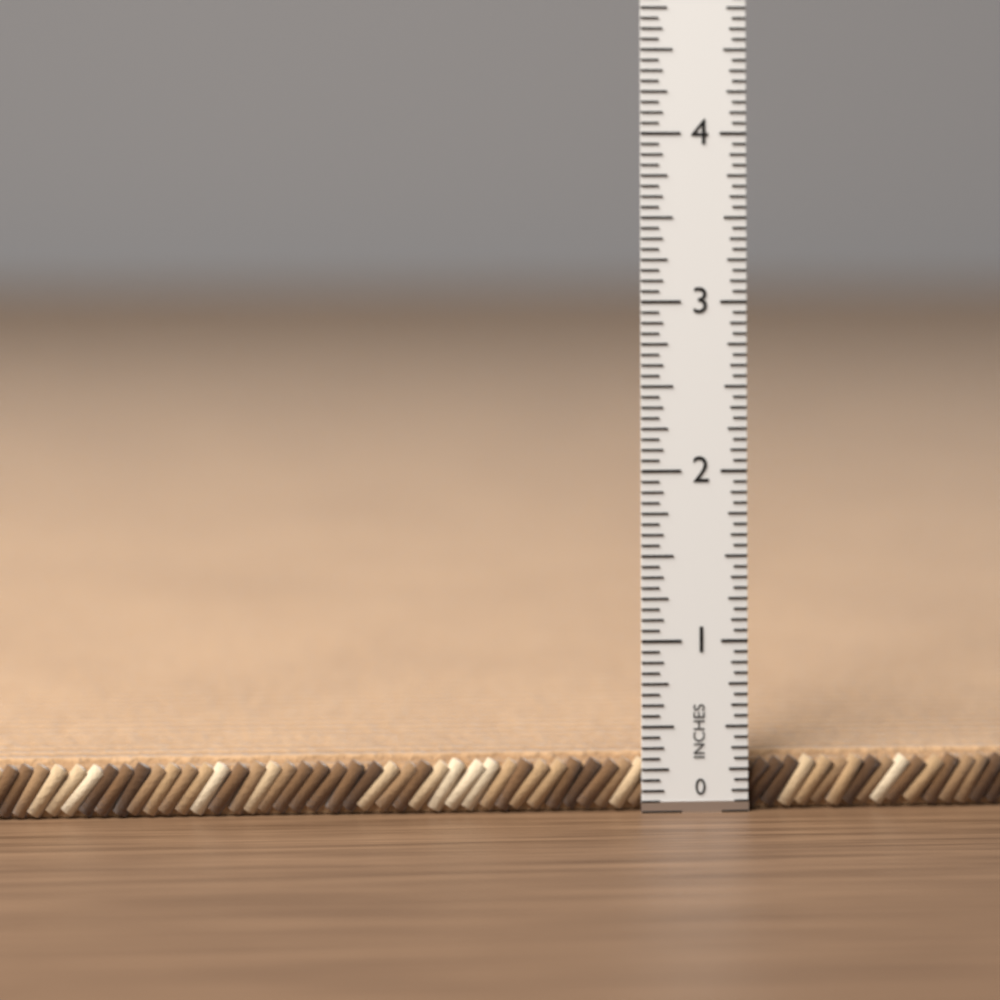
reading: 0.3125 in
